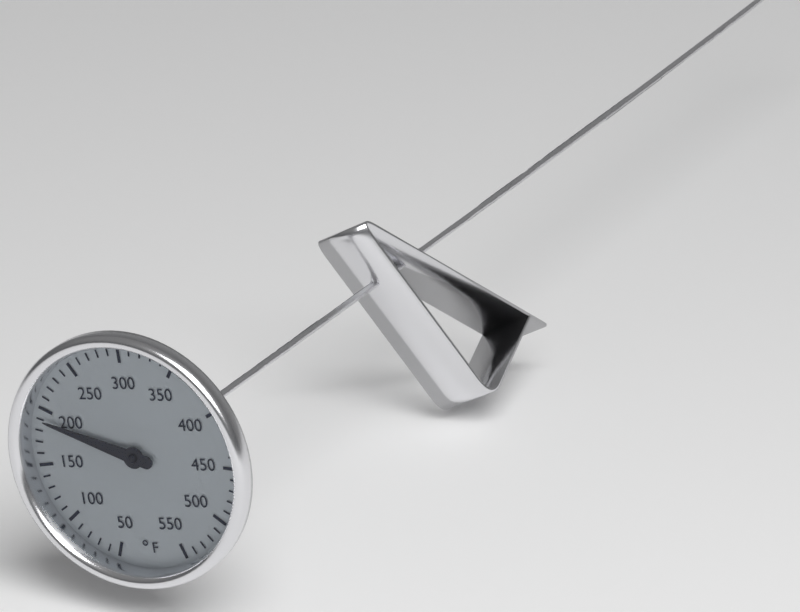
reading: 190 °F
